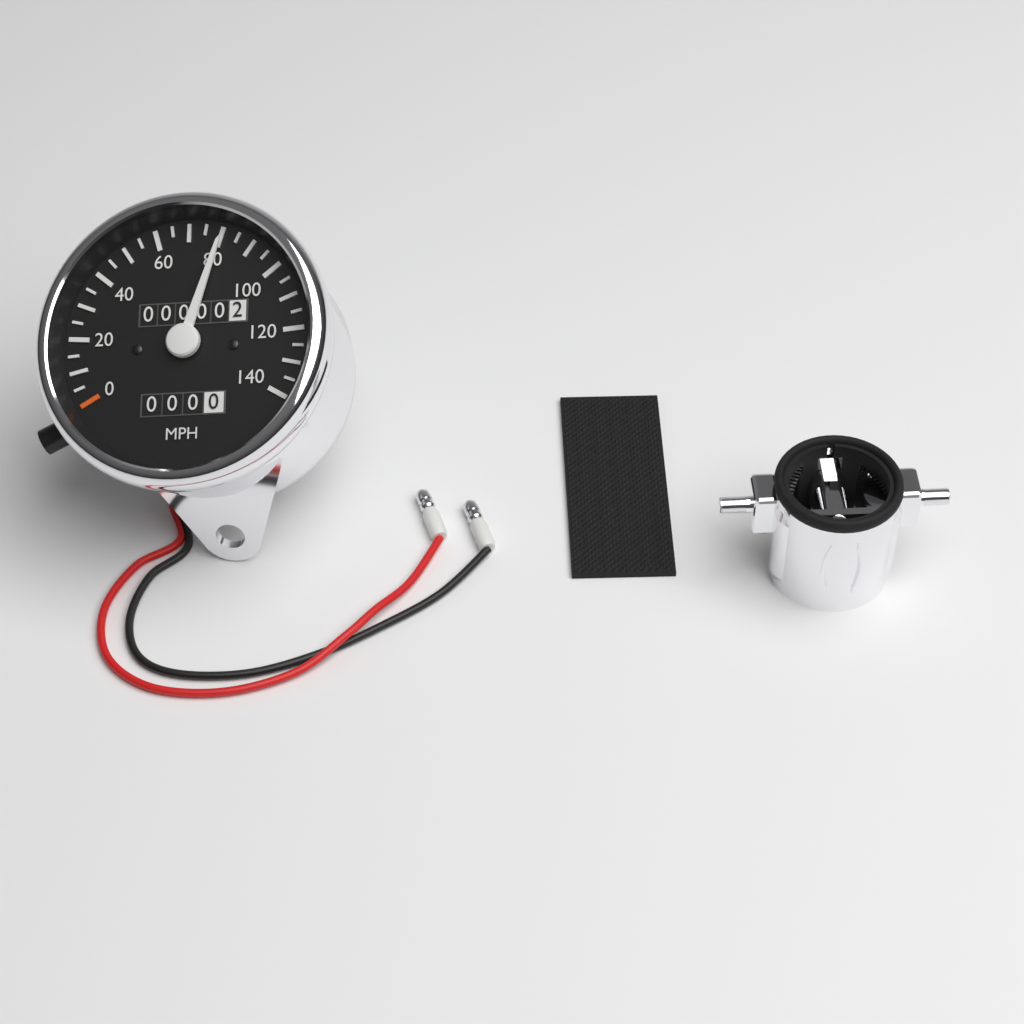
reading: 80 MPH
